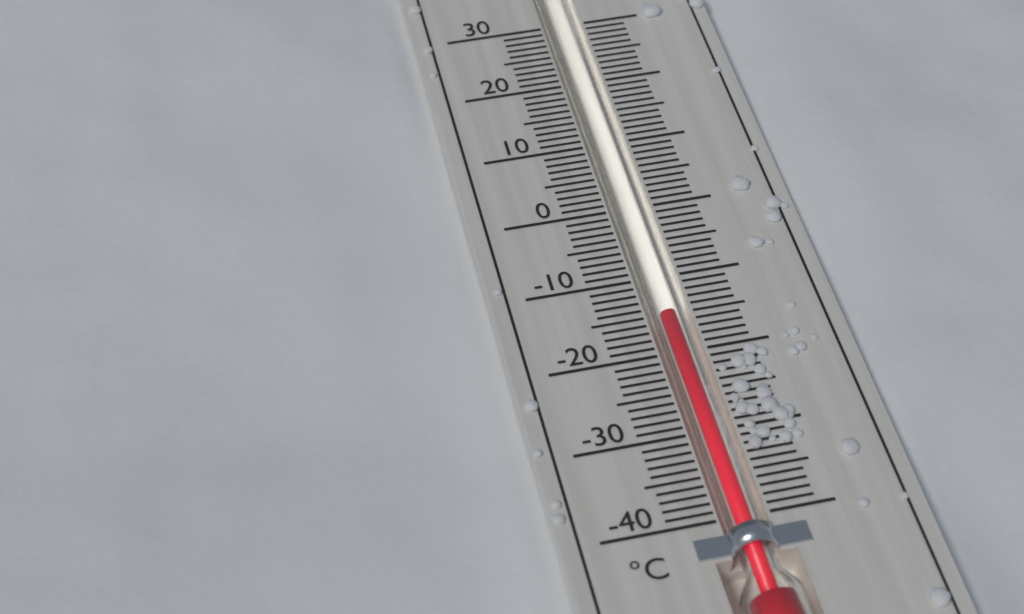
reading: -15 °C
